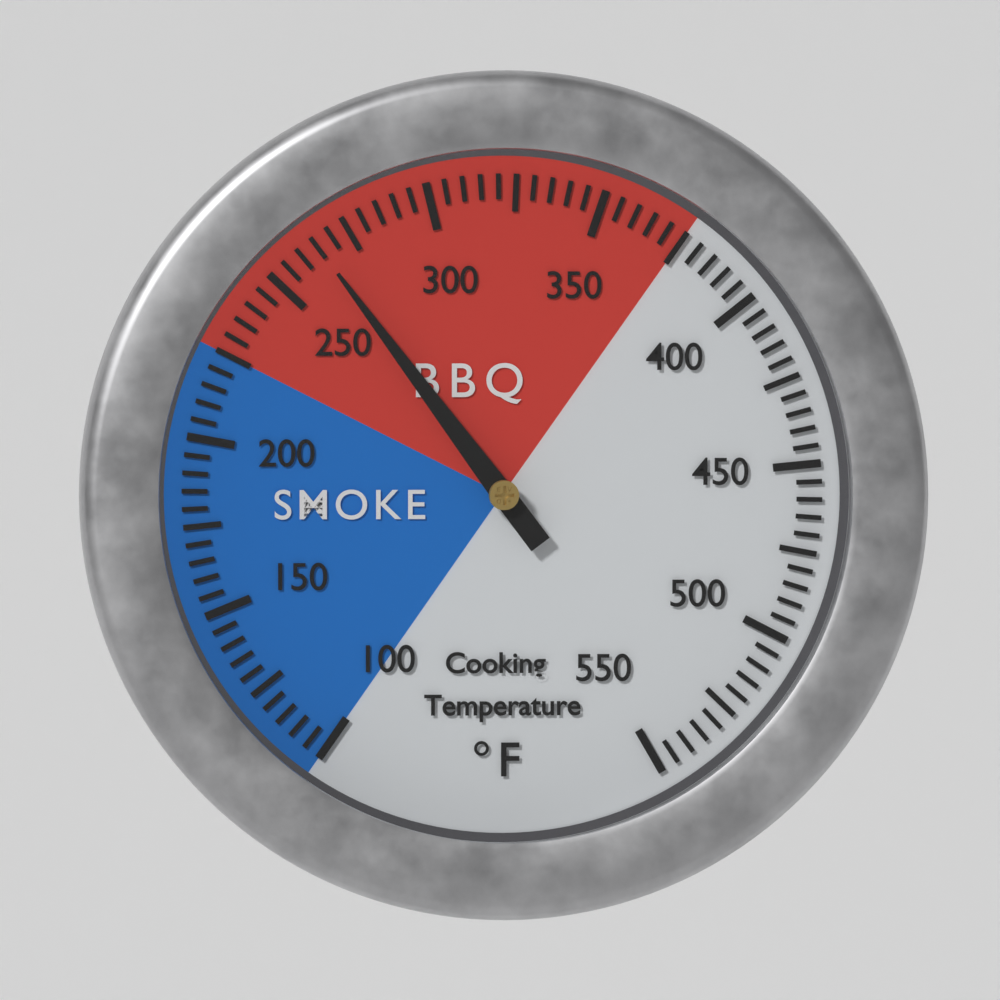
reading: 265 °F
